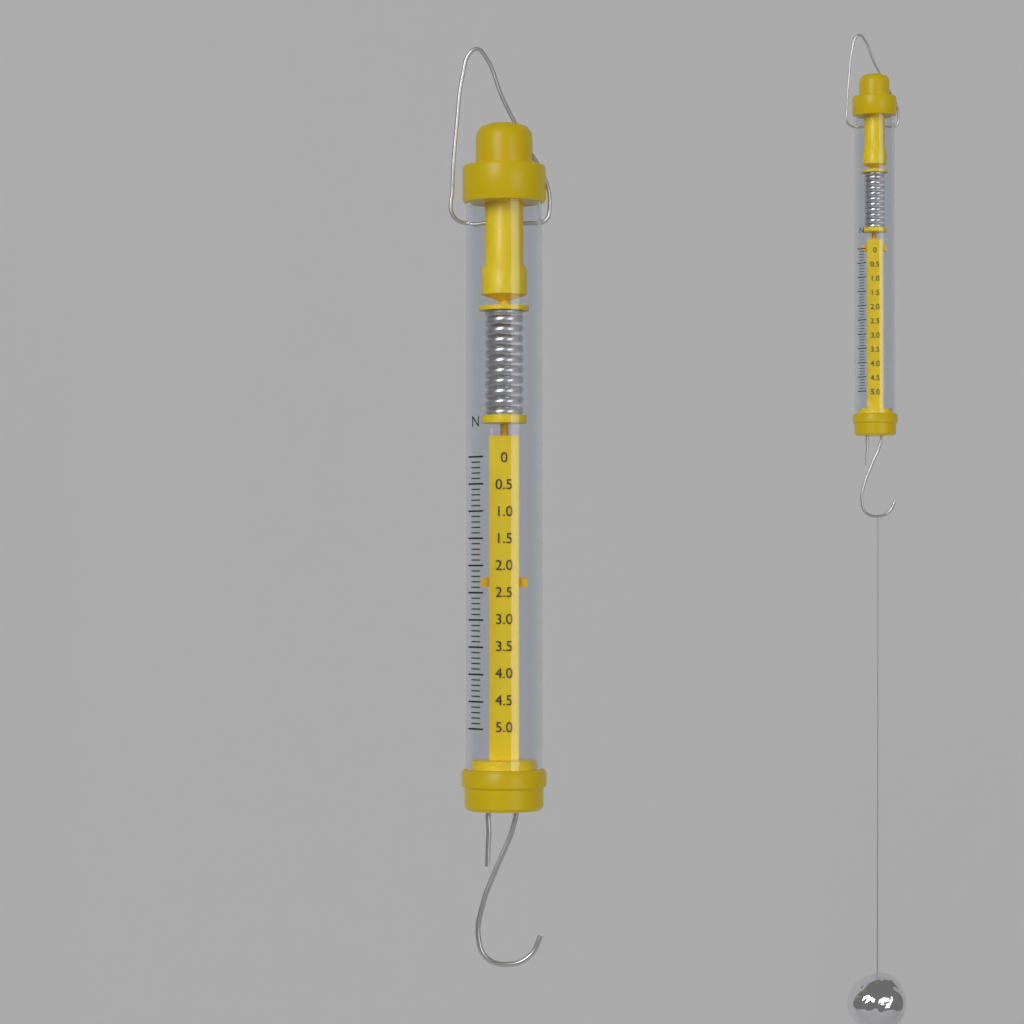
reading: 2.4 N
